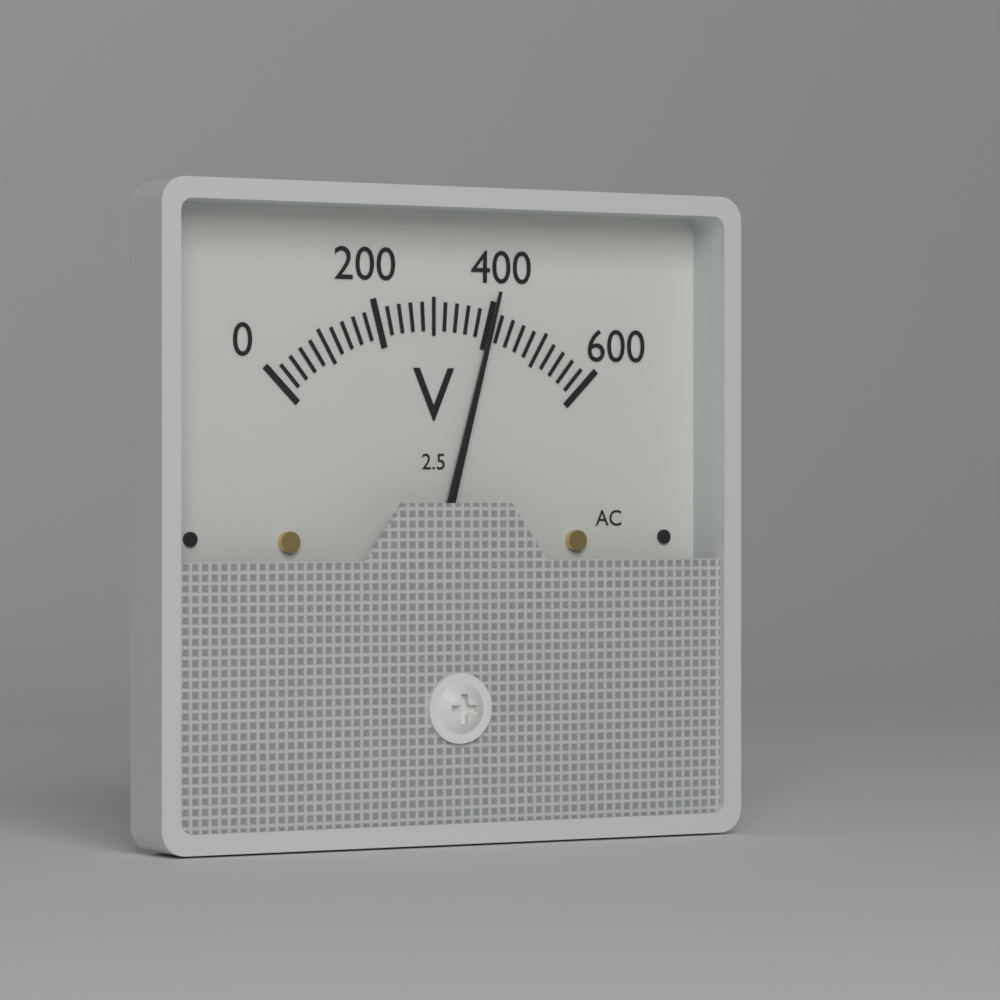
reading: 400 V
